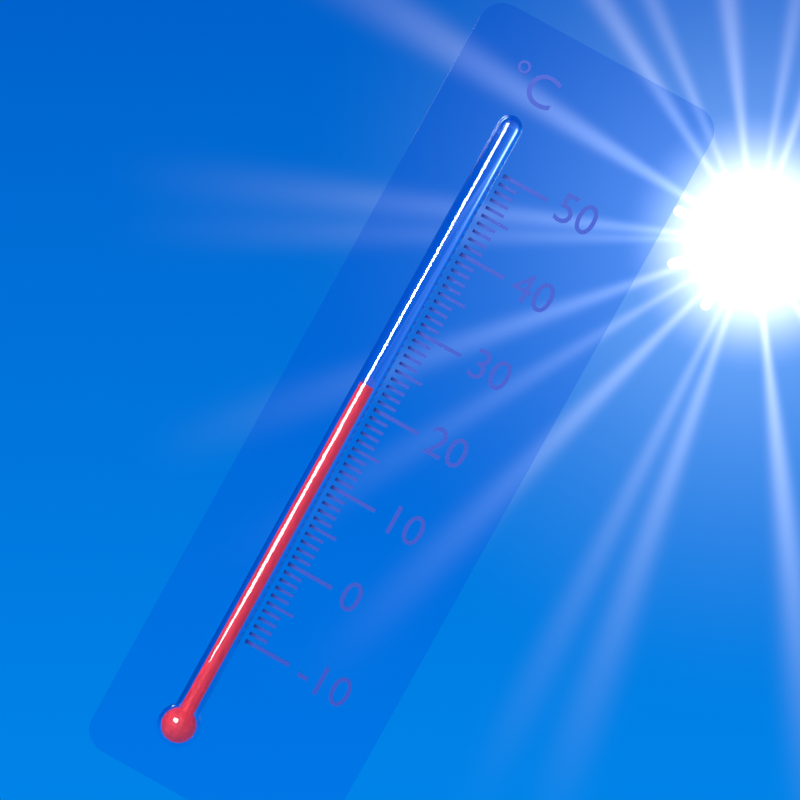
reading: 22 °C
